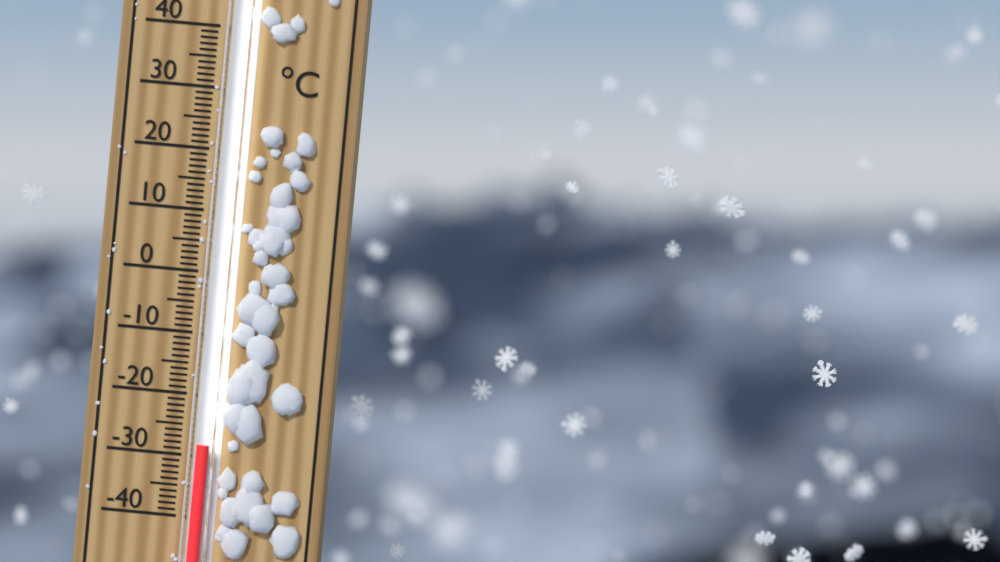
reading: -28 °C
